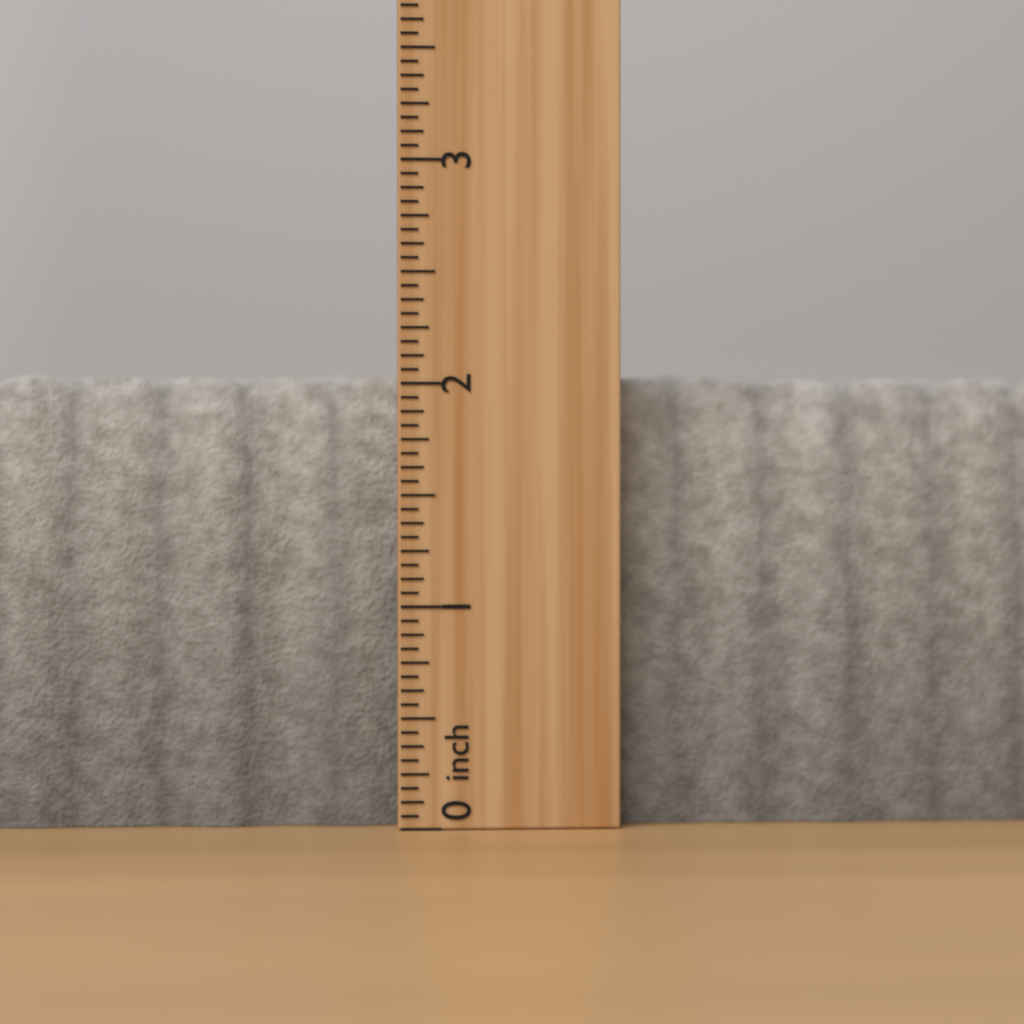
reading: 2.0625 inch
